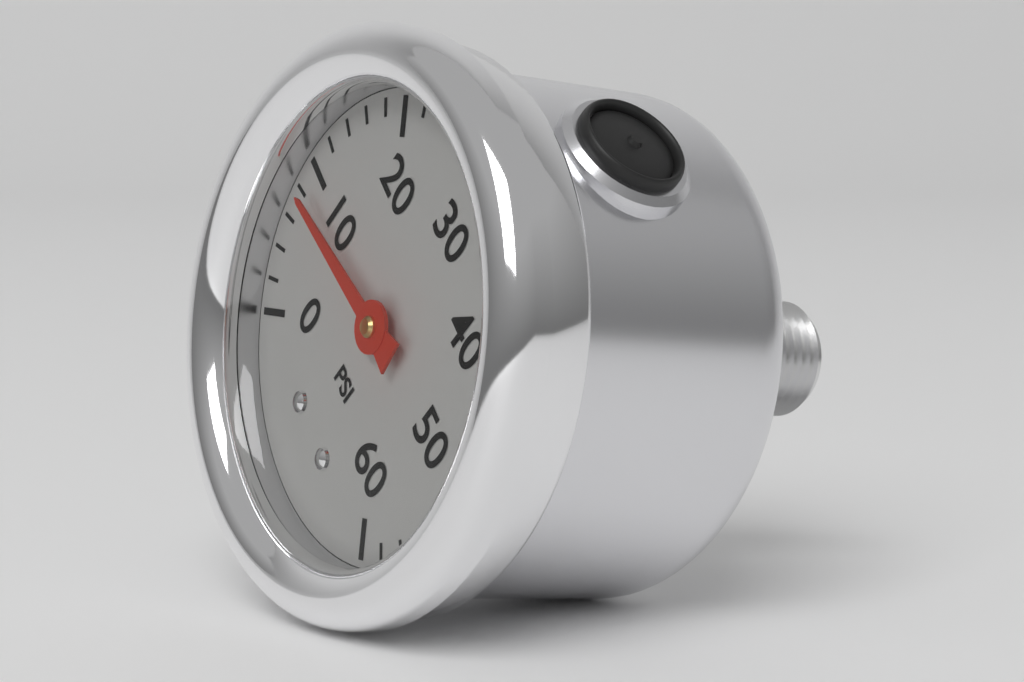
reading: 8 psi
